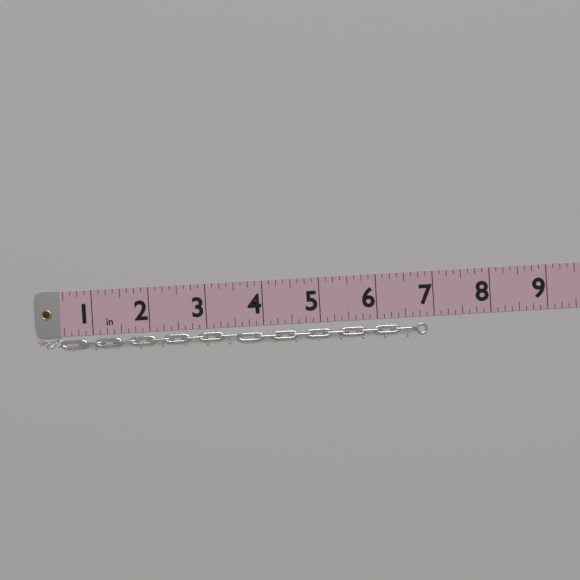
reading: 6.875 in
